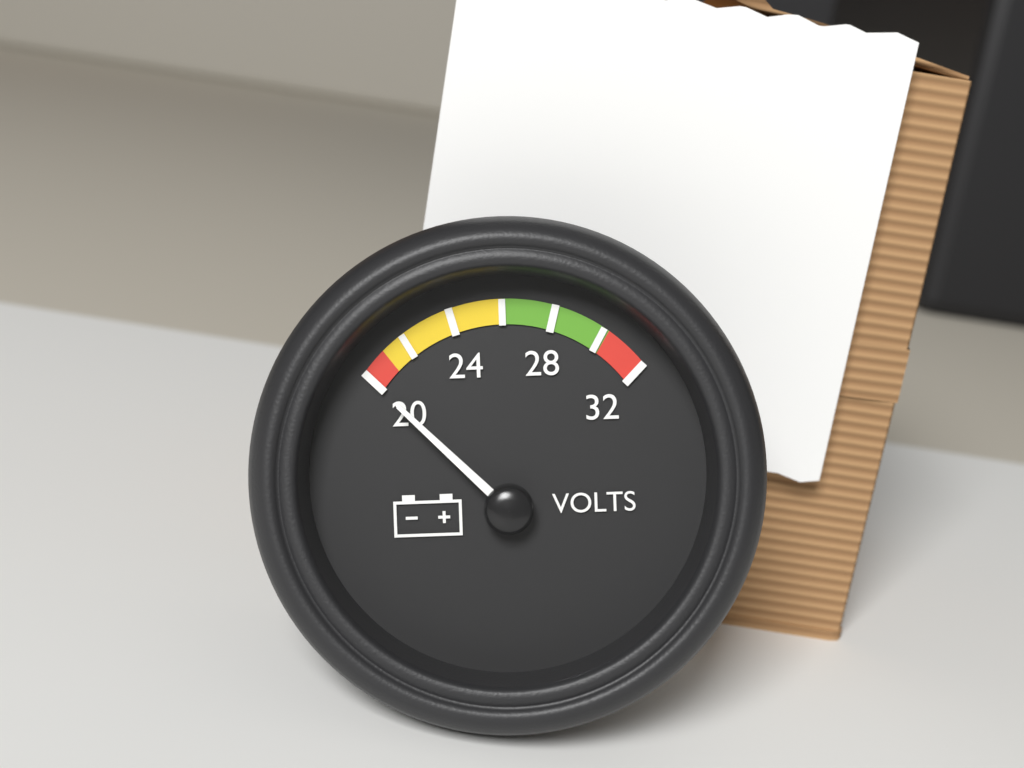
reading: 20 V
